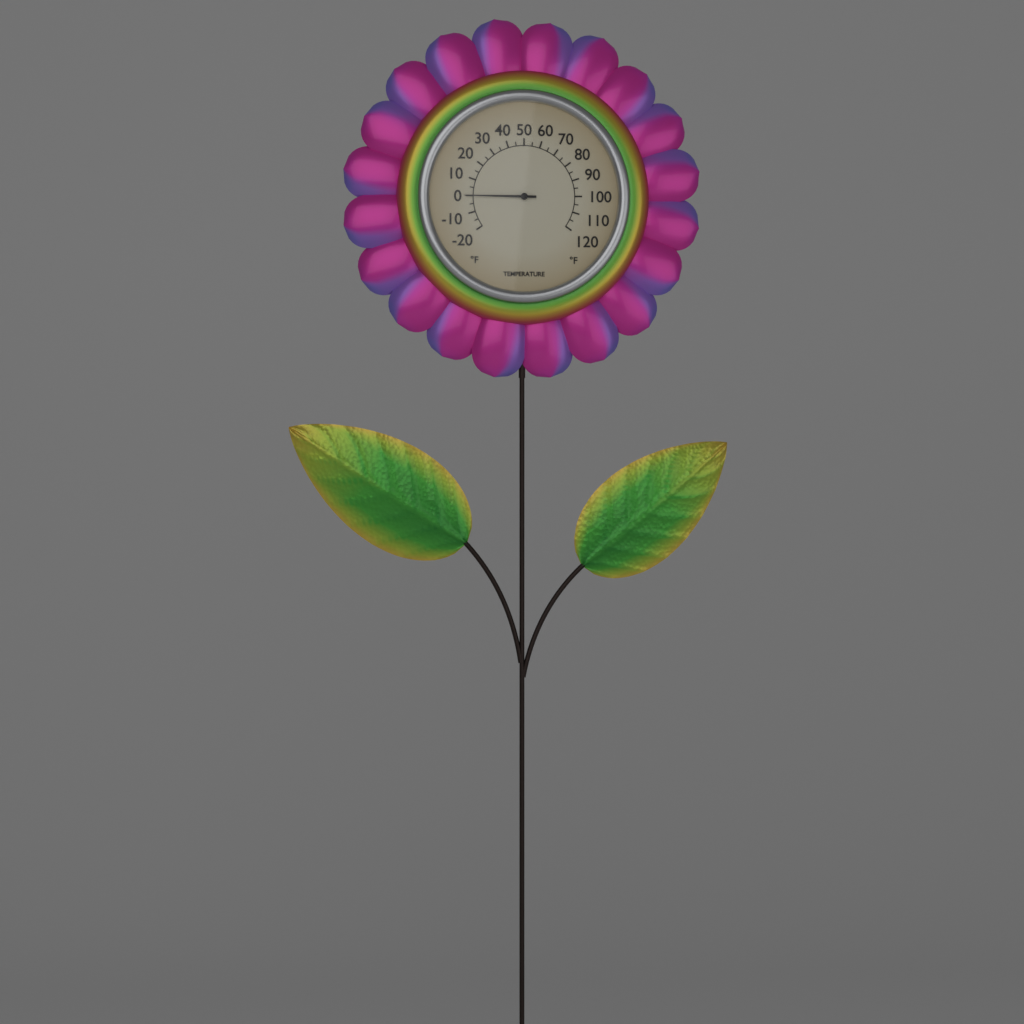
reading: 0 °F
